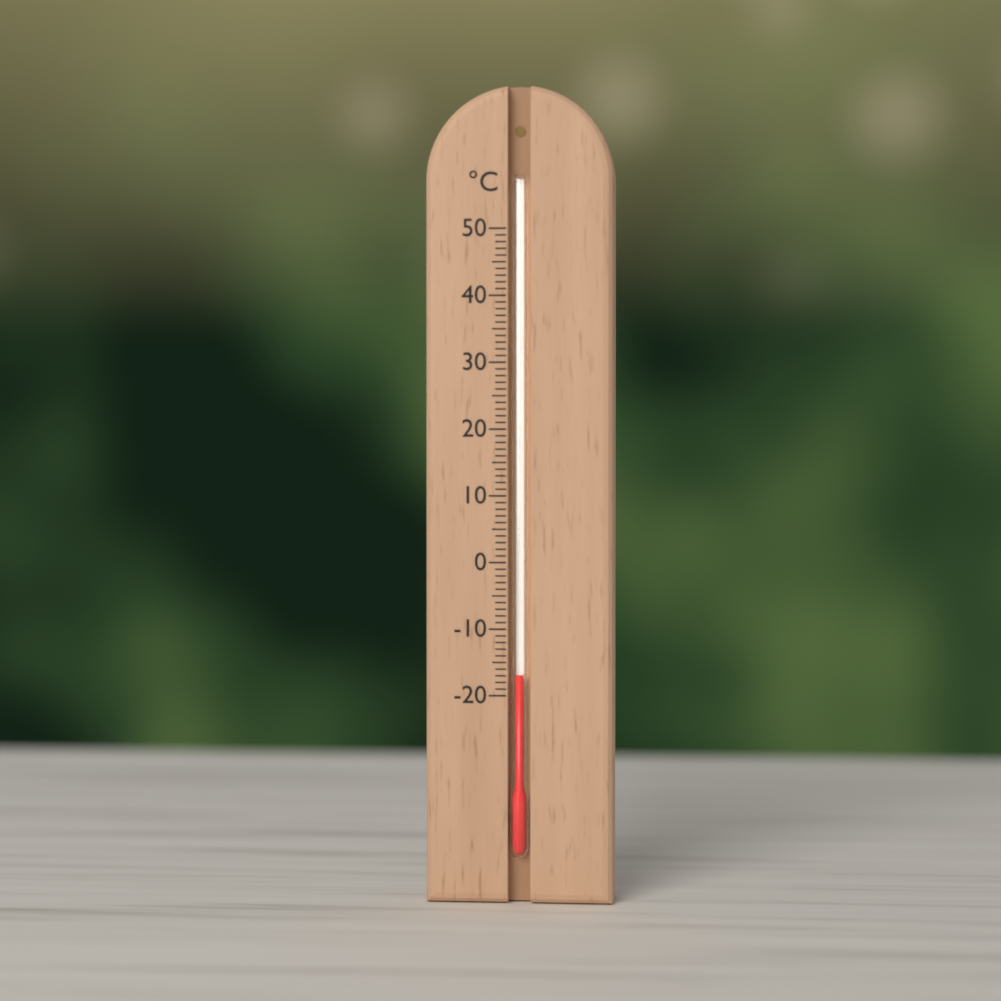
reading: -17 °C
